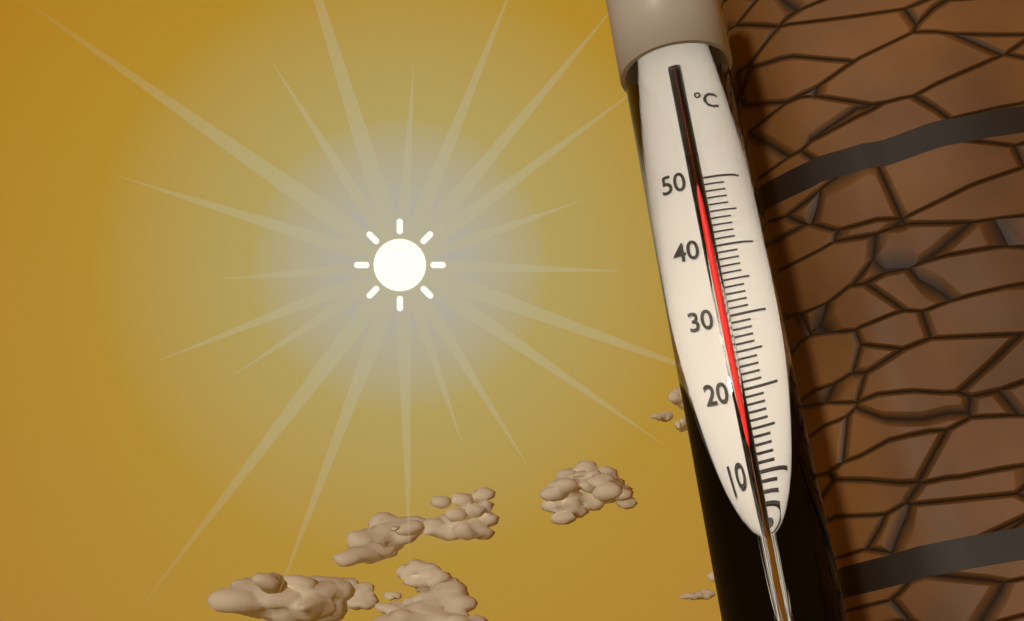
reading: 49 °C
